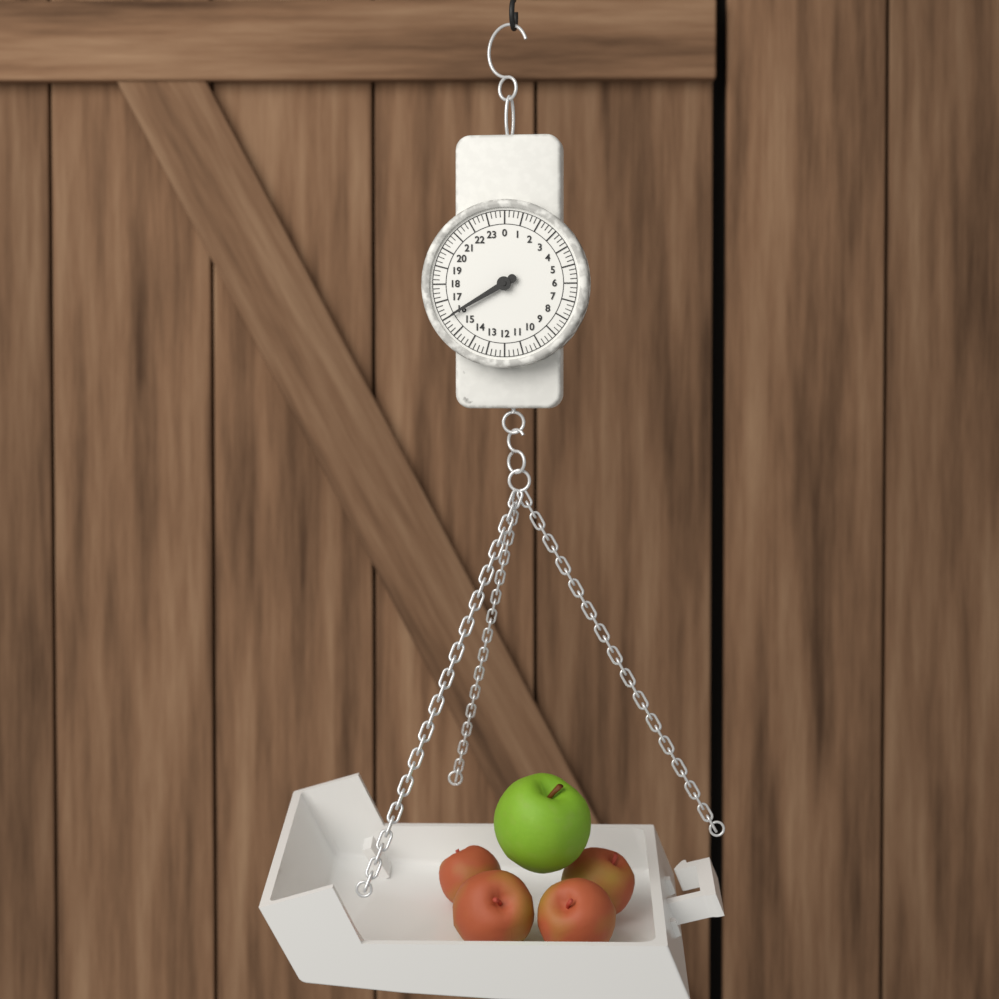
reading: 16.00 (no unit)
